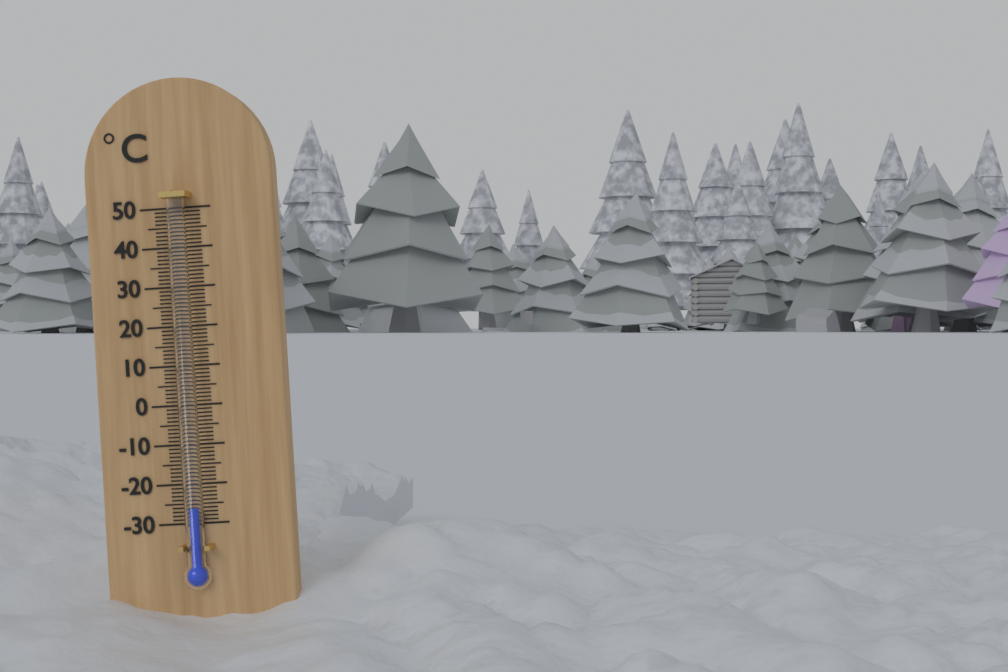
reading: -26 °C
